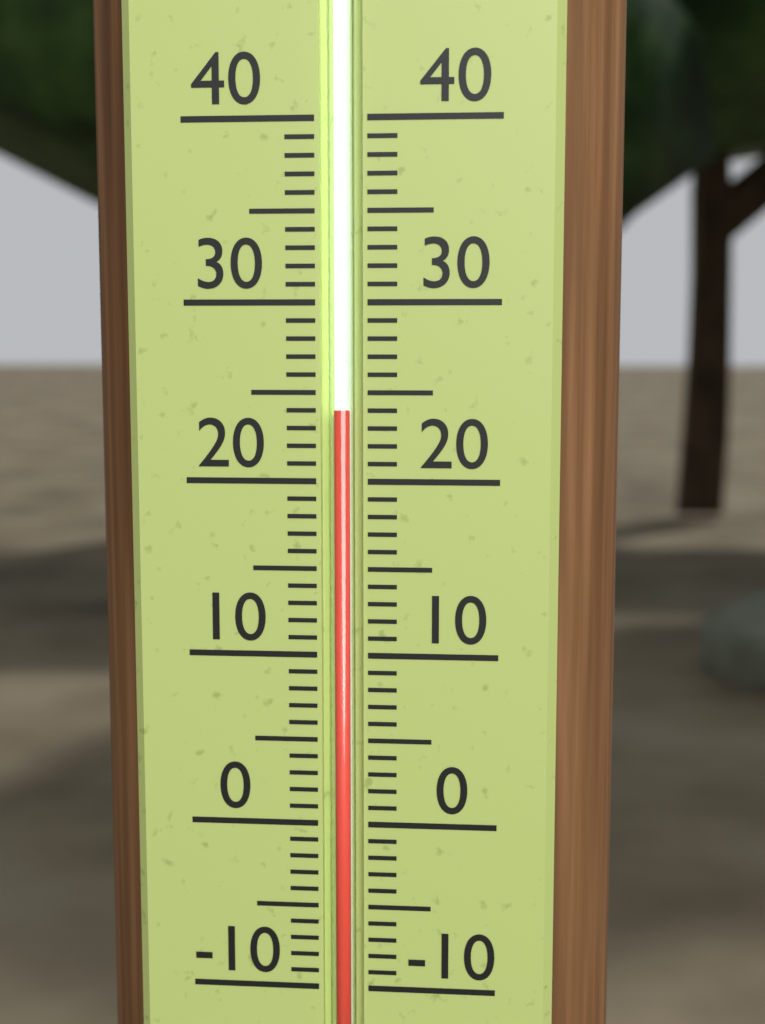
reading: 24 (no unit)
